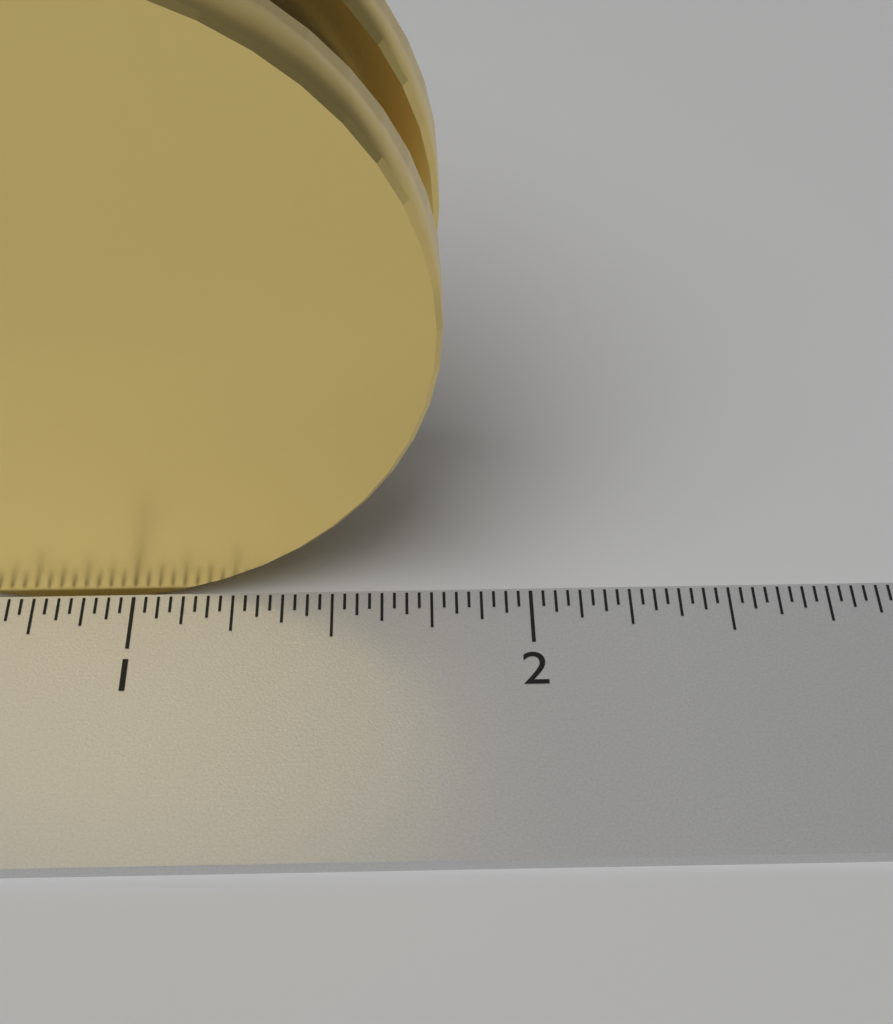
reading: 1.78125 inch
